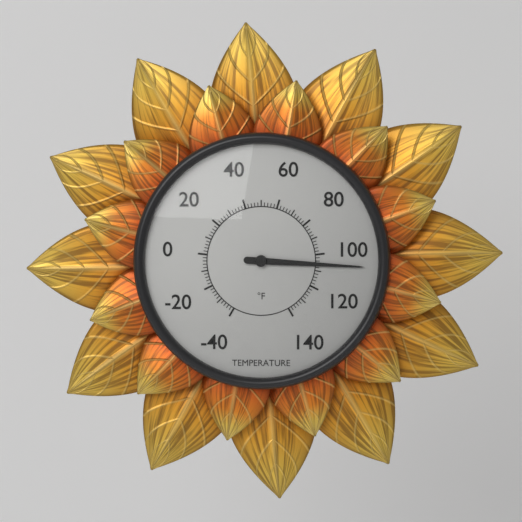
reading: 106 °F
